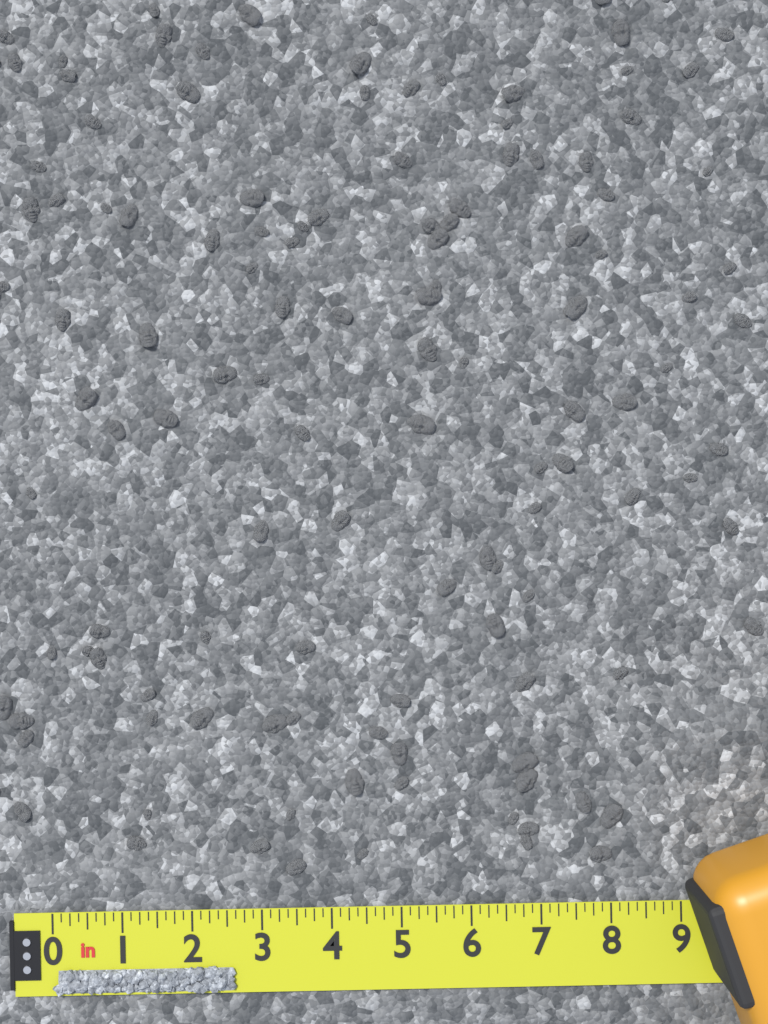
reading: 2.625 in
